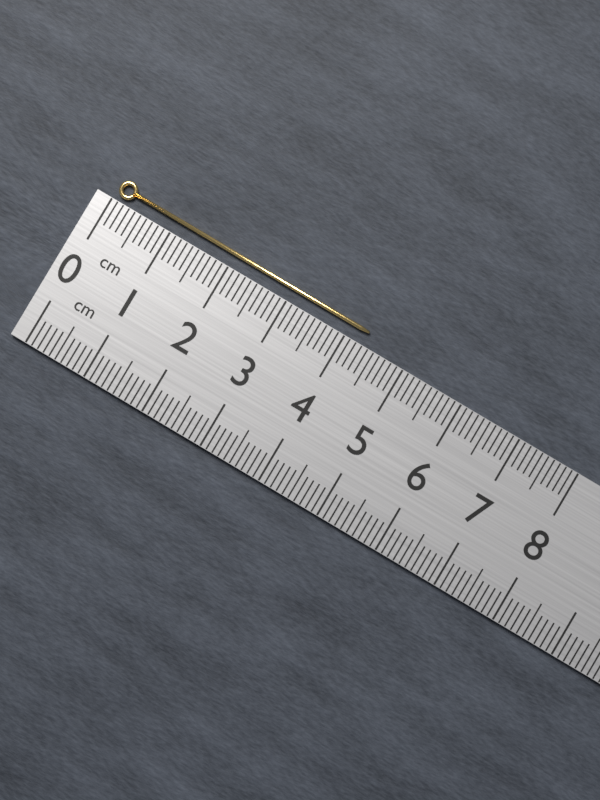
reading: 4.3 cm
